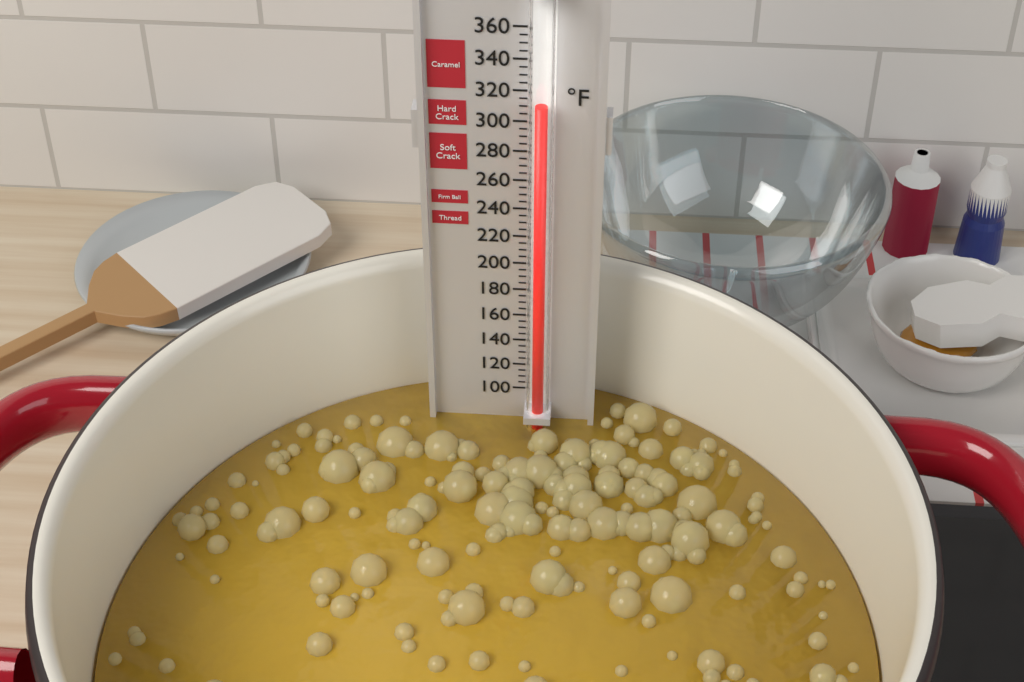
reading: 315 °F
